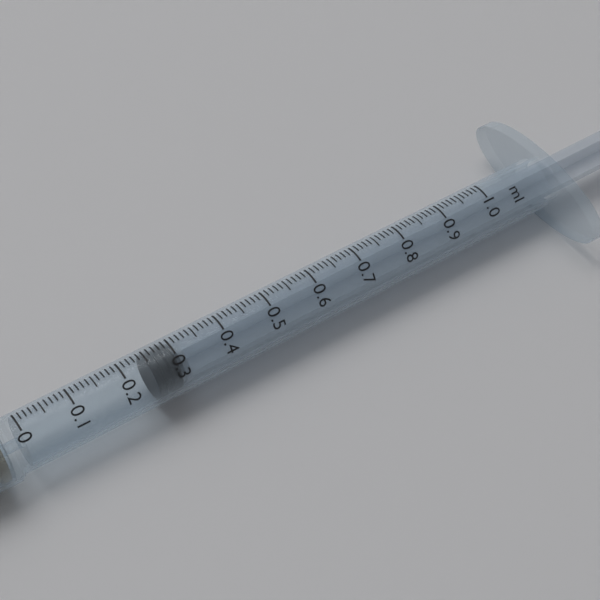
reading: 0.25 ml
